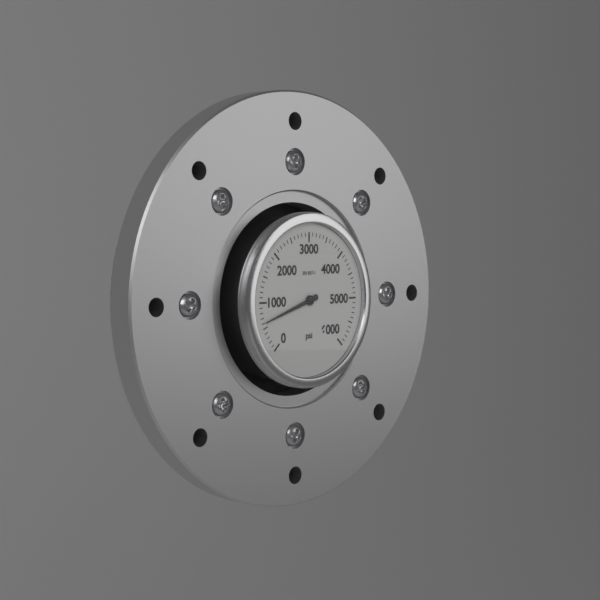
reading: 600 psi
